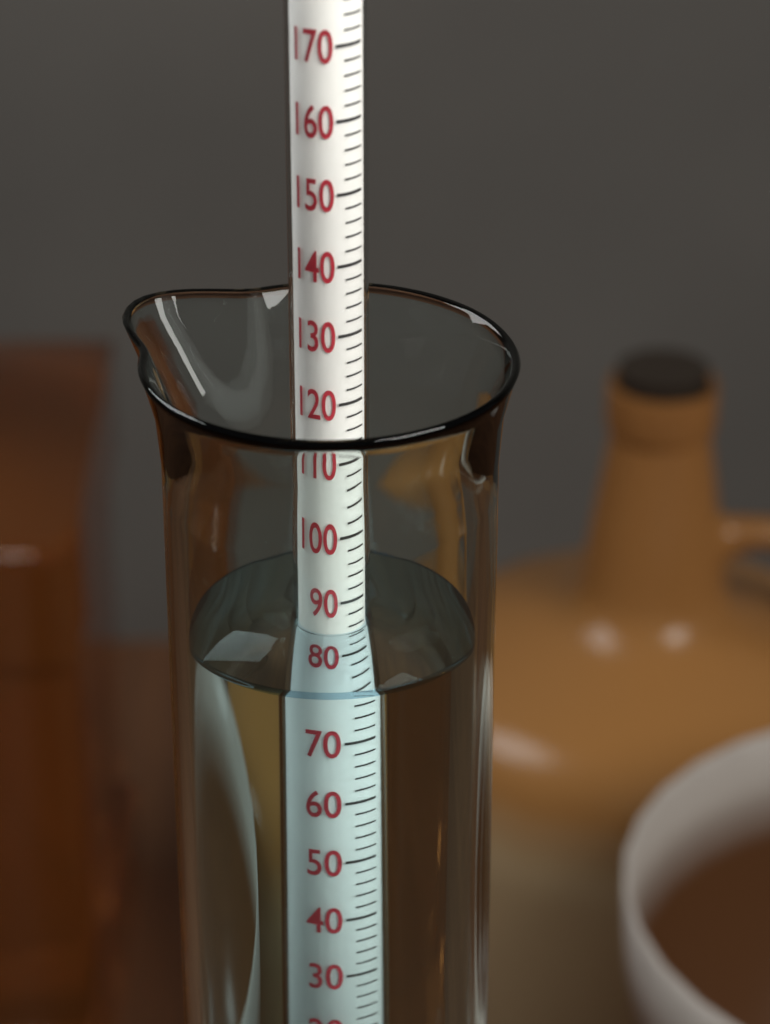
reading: 85 (no unit)
